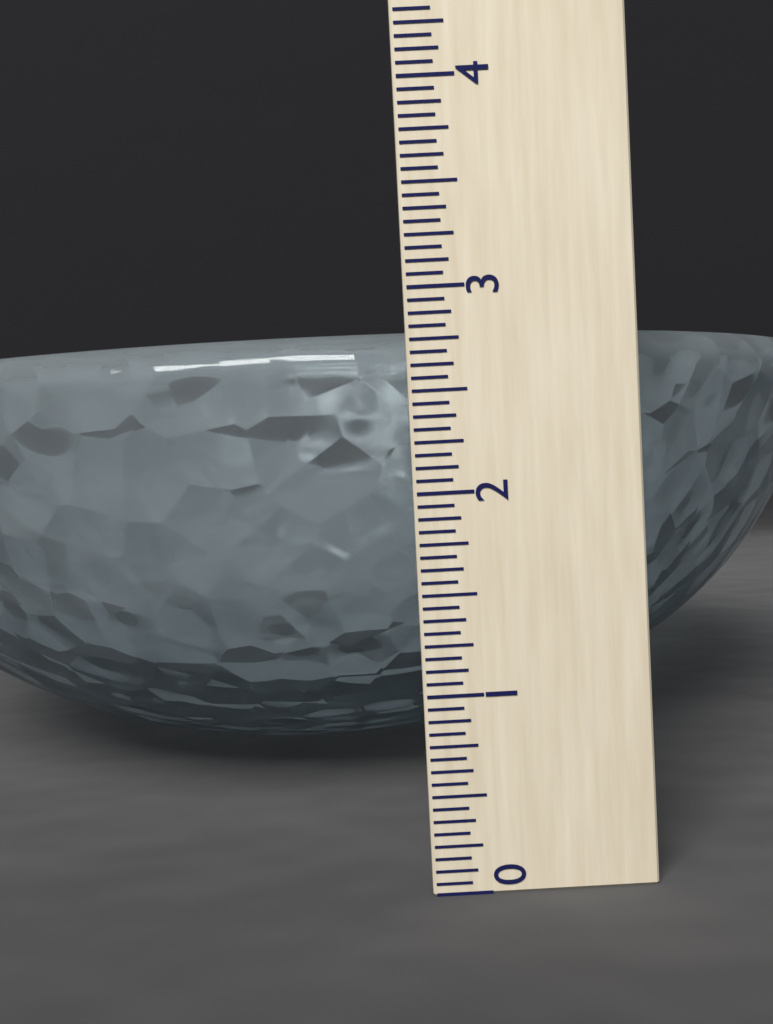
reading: 2.8125 (no unit)
